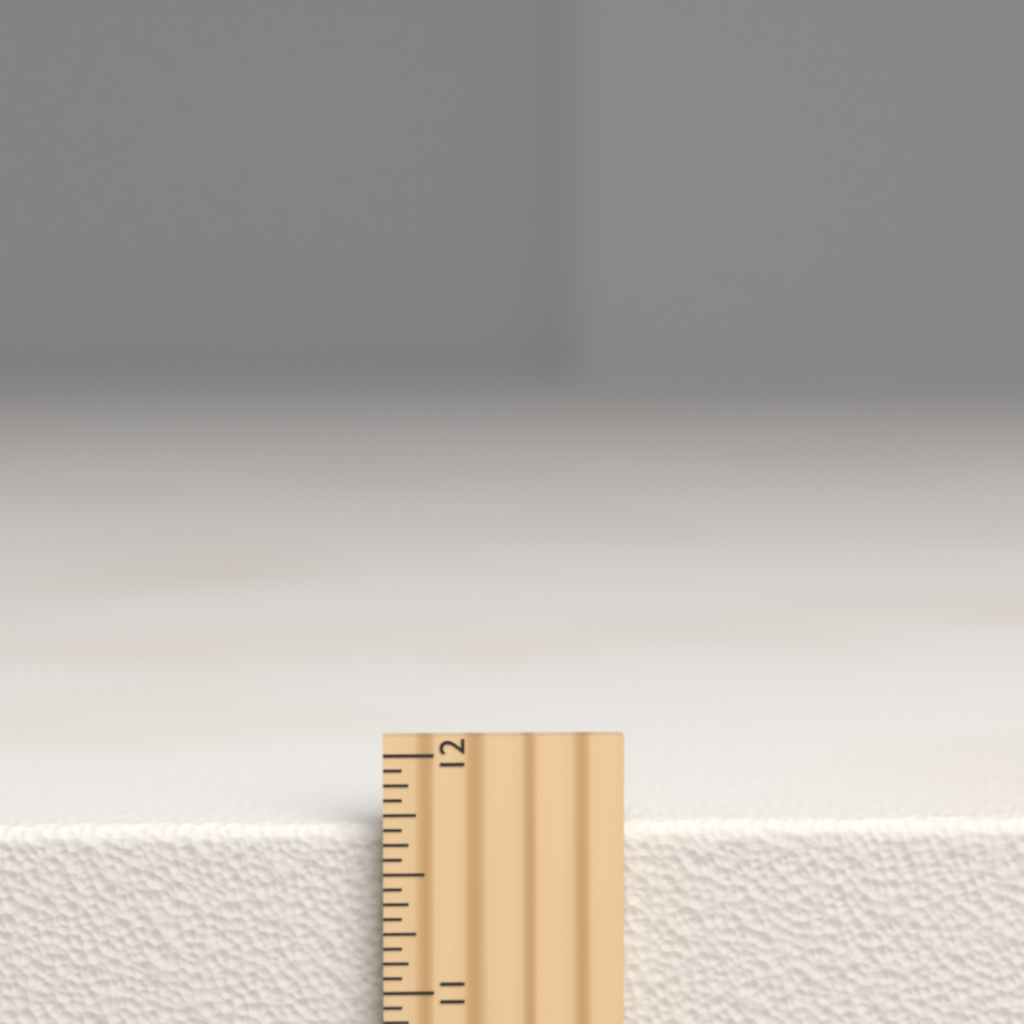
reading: 11.6875 inch
